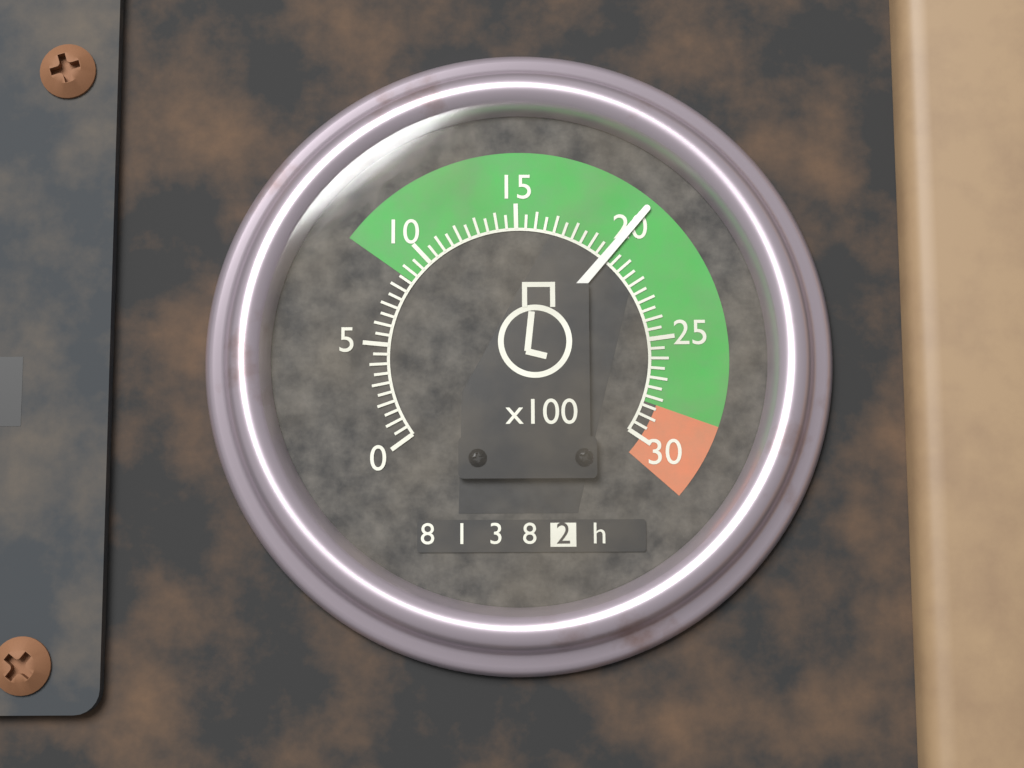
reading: 20.0 x100 rpm
